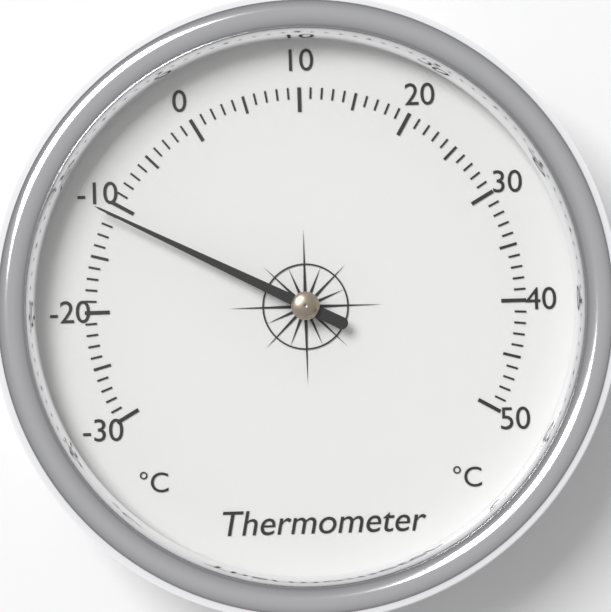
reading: -11 °C
